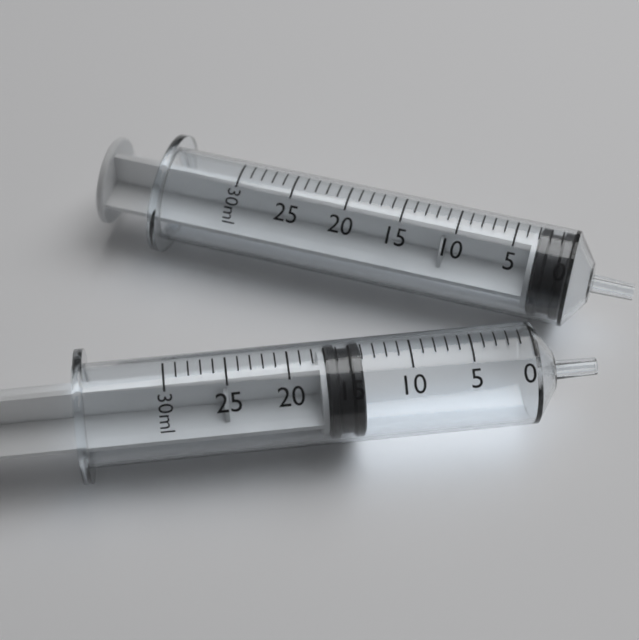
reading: 14 ml
